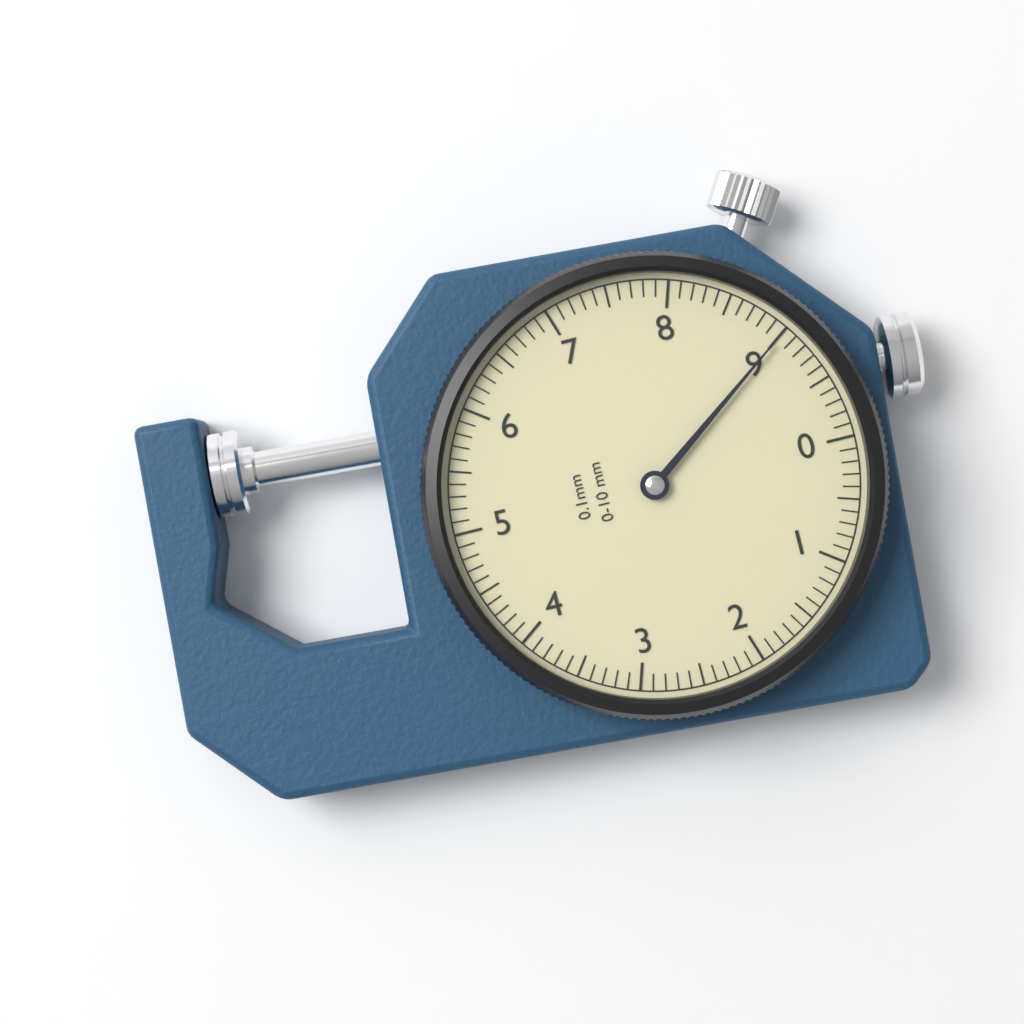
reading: 9.0 mm
